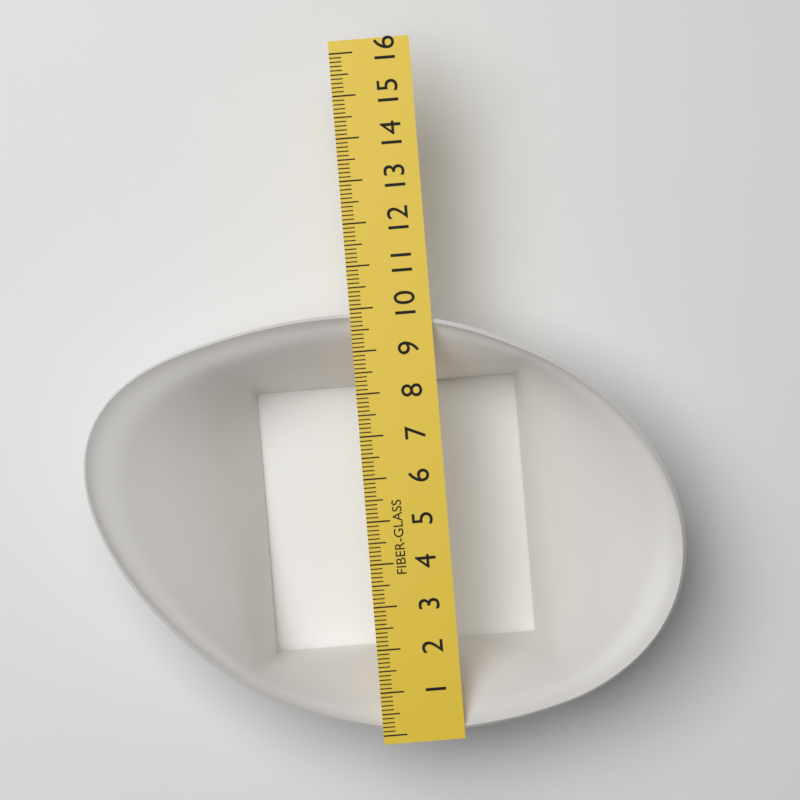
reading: 9.9 (no unit)
